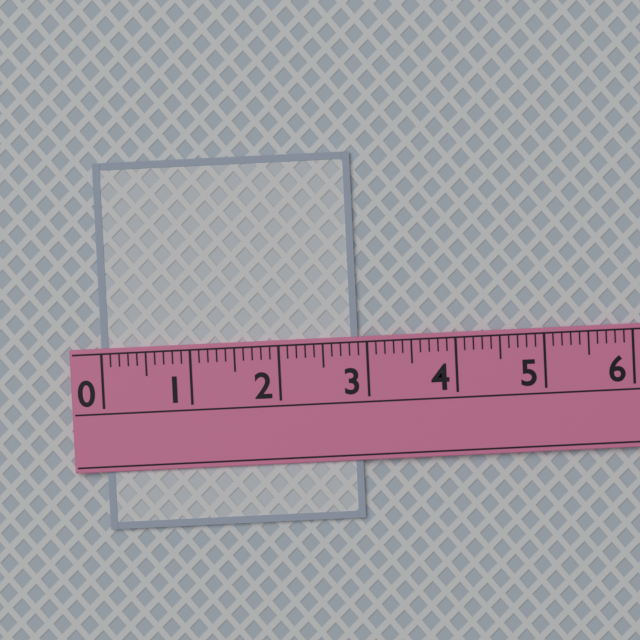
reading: 2.9 (no unit)
